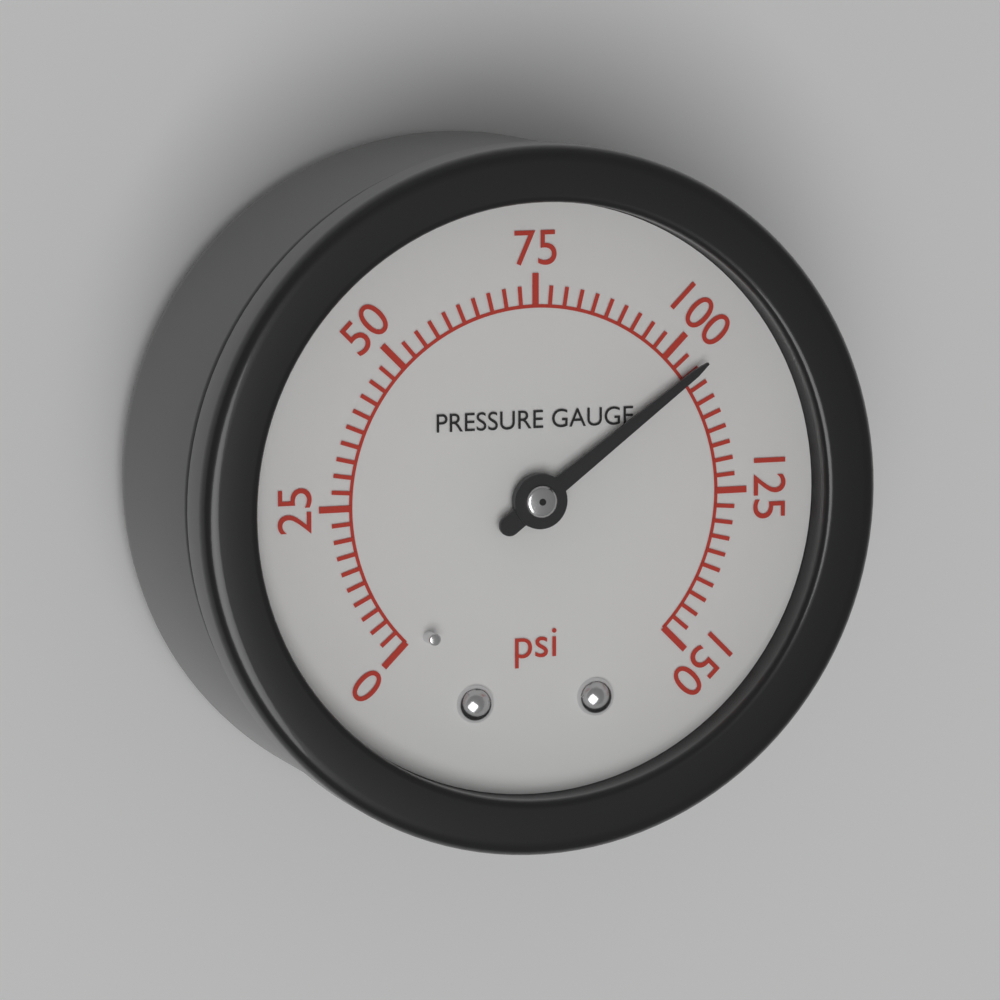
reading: 105.0 psi
